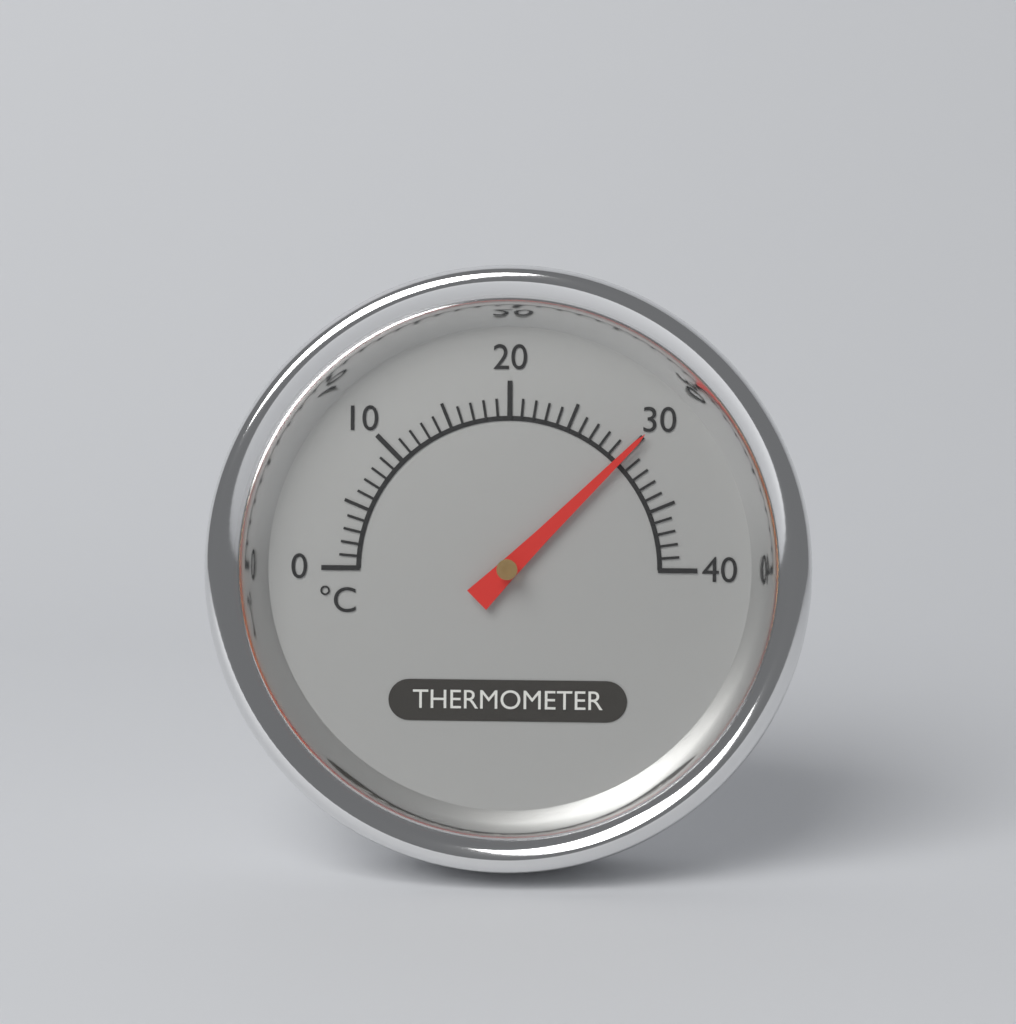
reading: 30 °C
